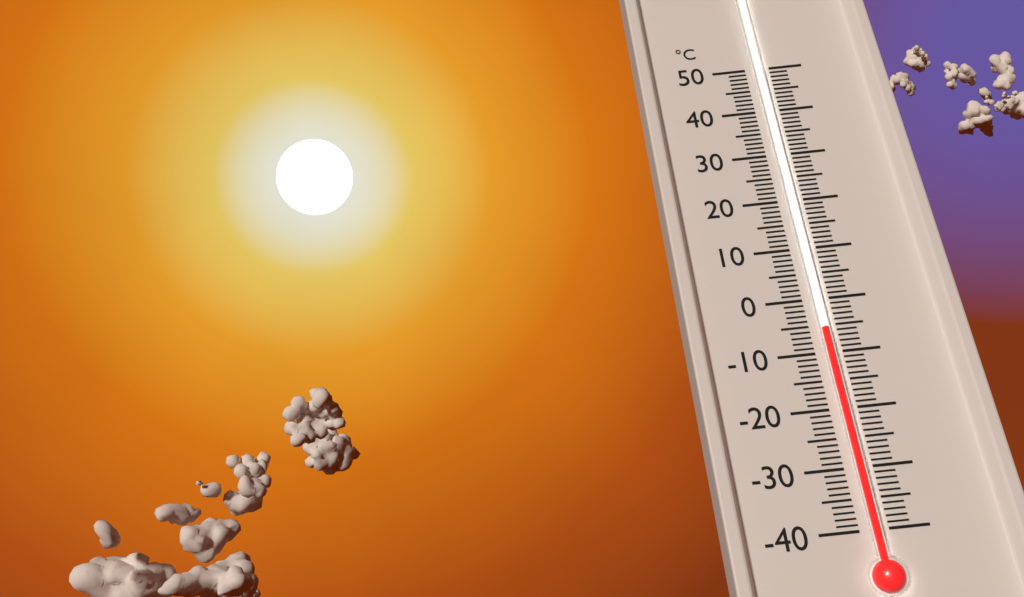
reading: -6 °C
